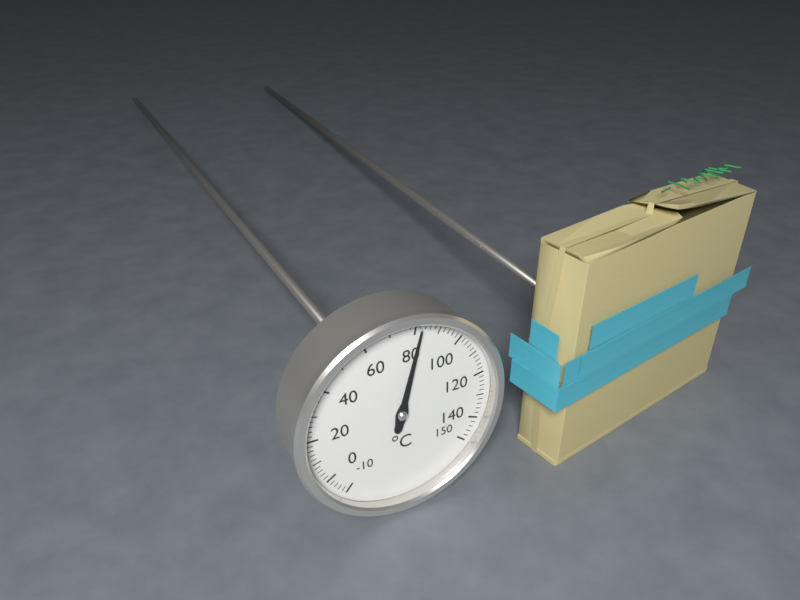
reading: 82 °C
